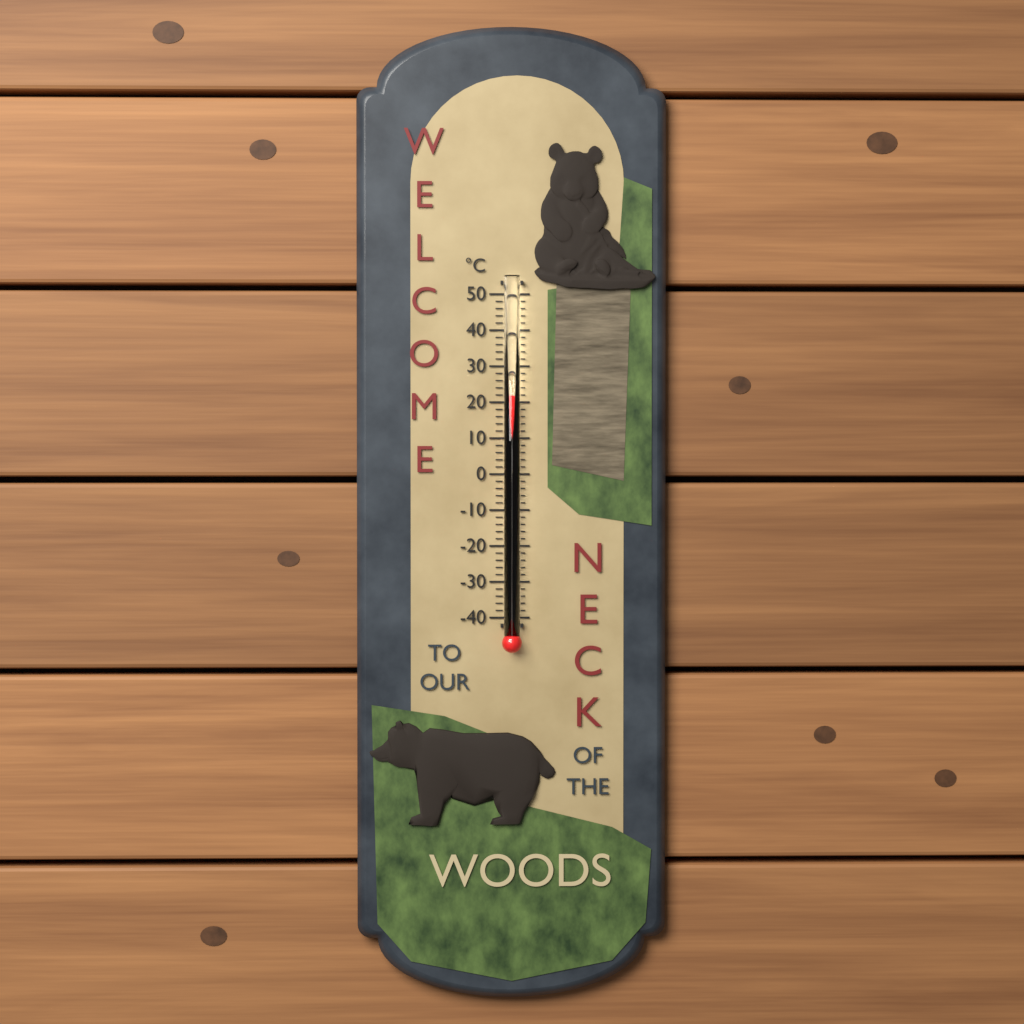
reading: 22 °C
